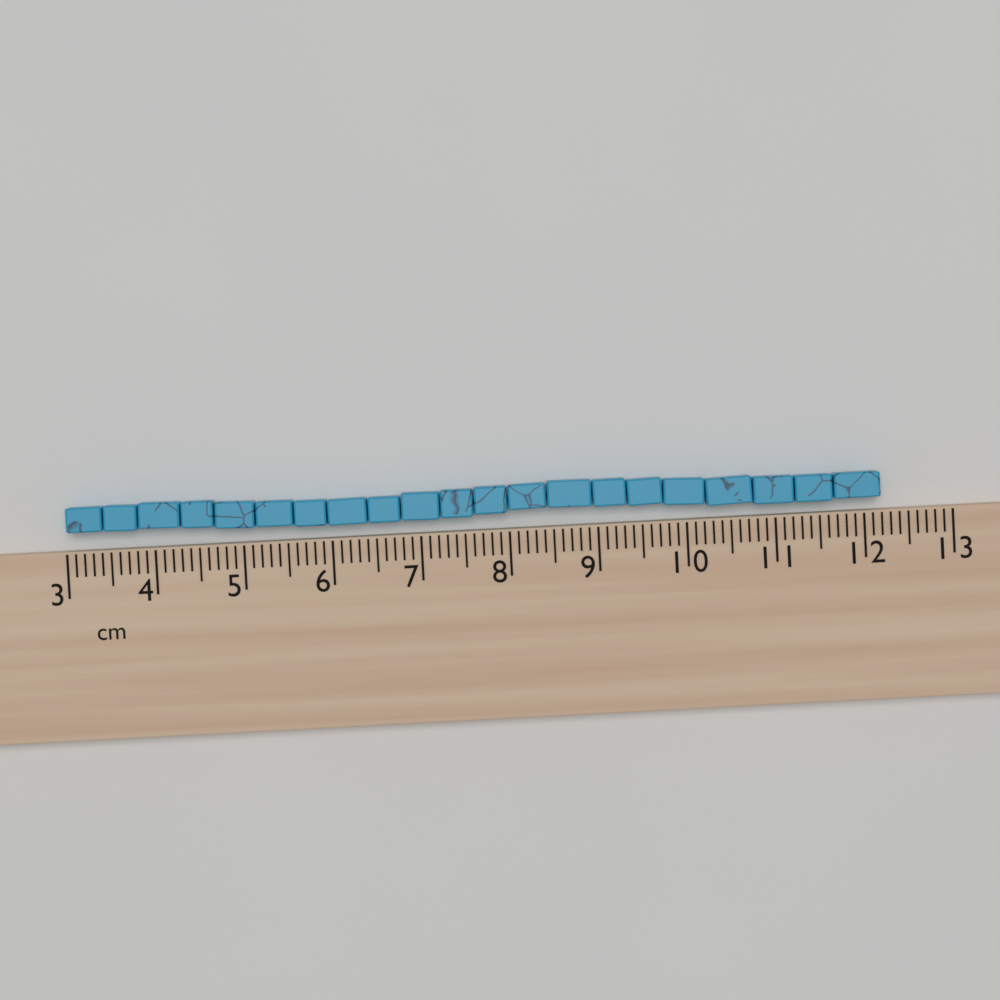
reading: 12.2 cm
